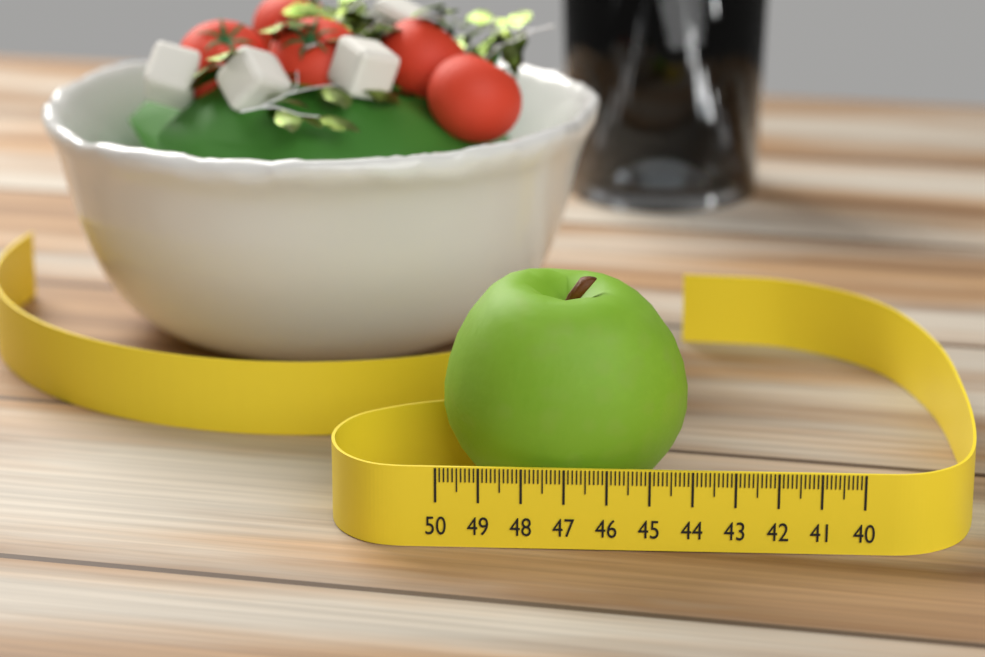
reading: 44.1 (no unit)
